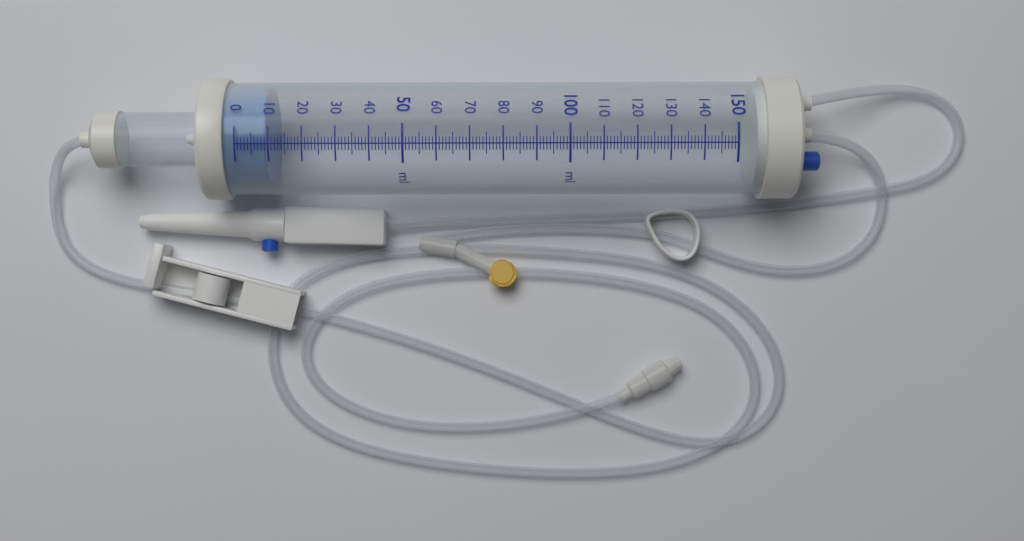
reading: 9 ml
